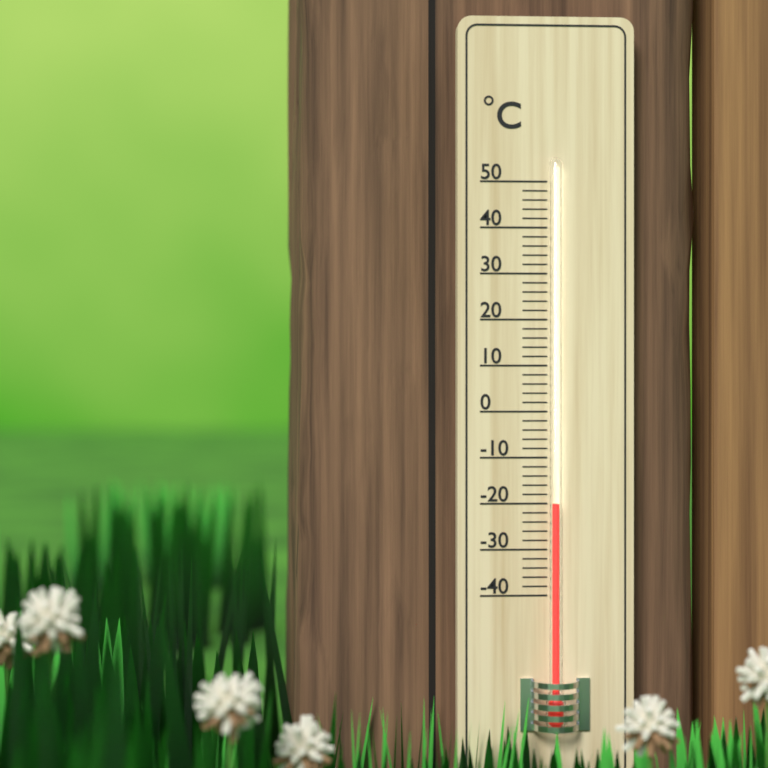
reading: -20 °C
